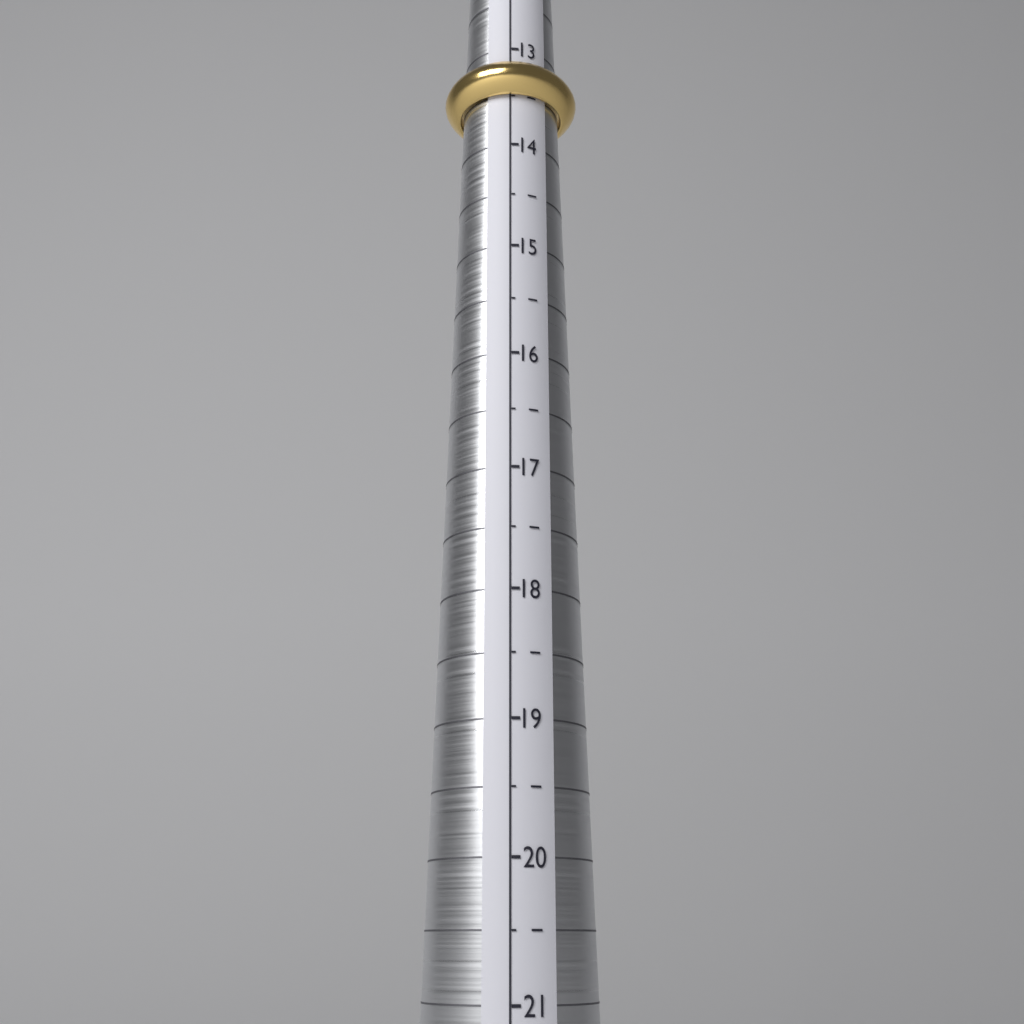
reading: 13.5 (no unit)
